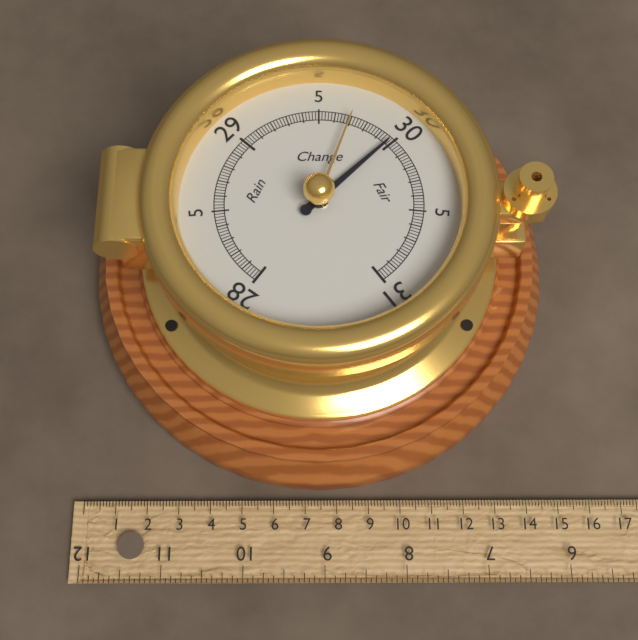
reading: 29.98 inHg
